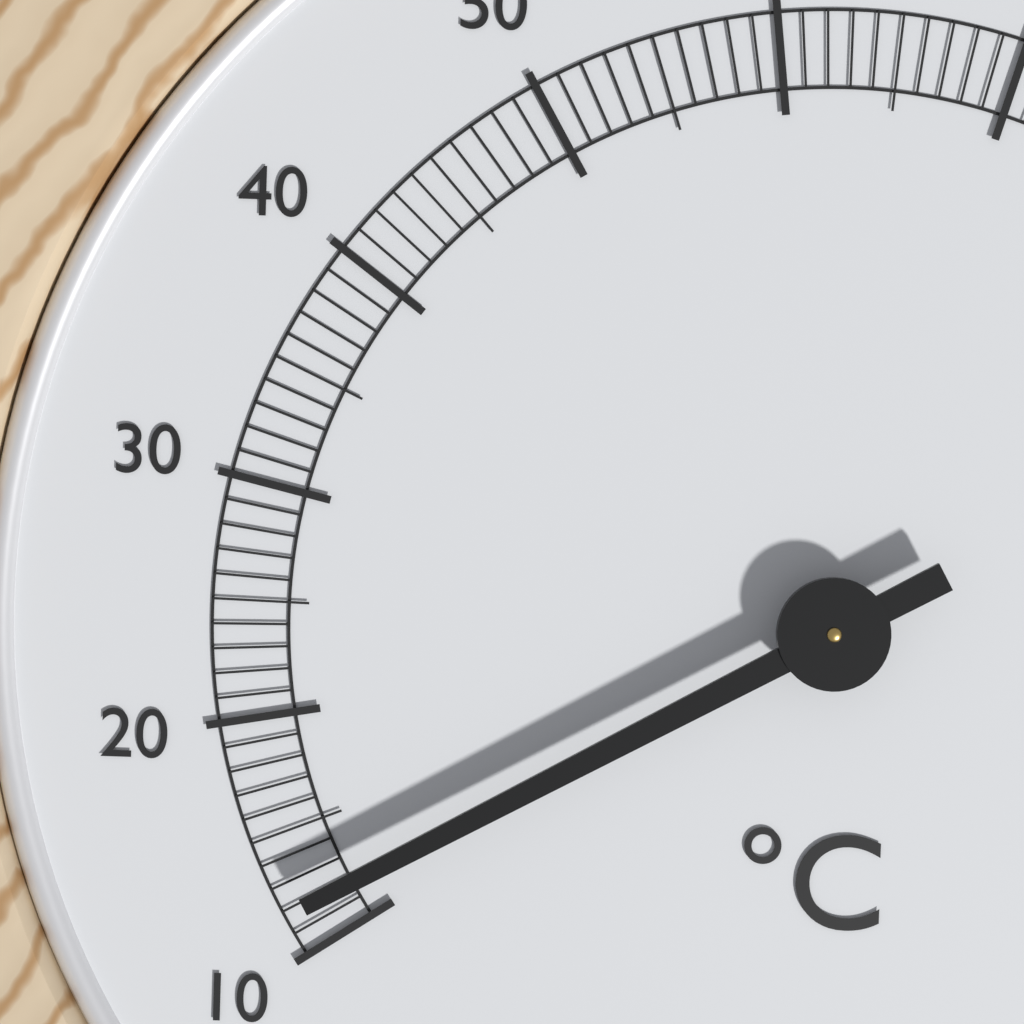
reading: 12 °C
